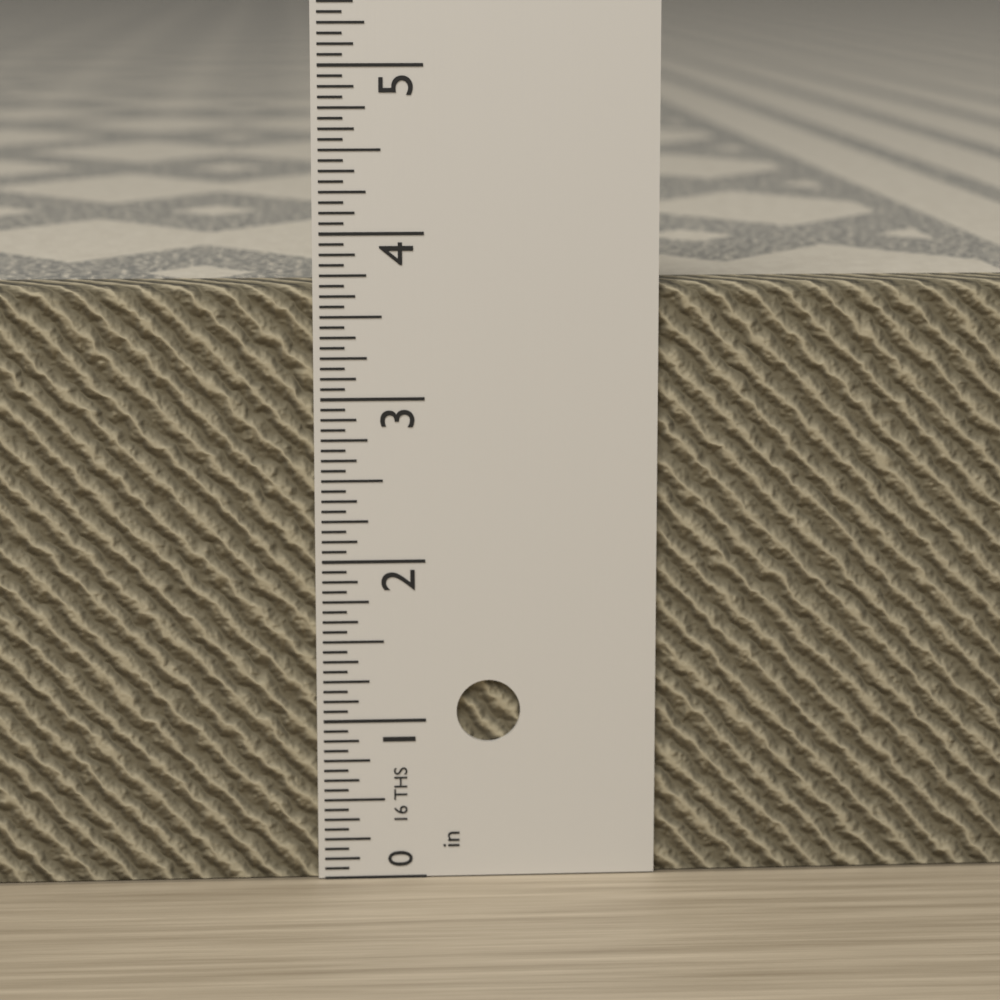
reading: 3.6875 in
